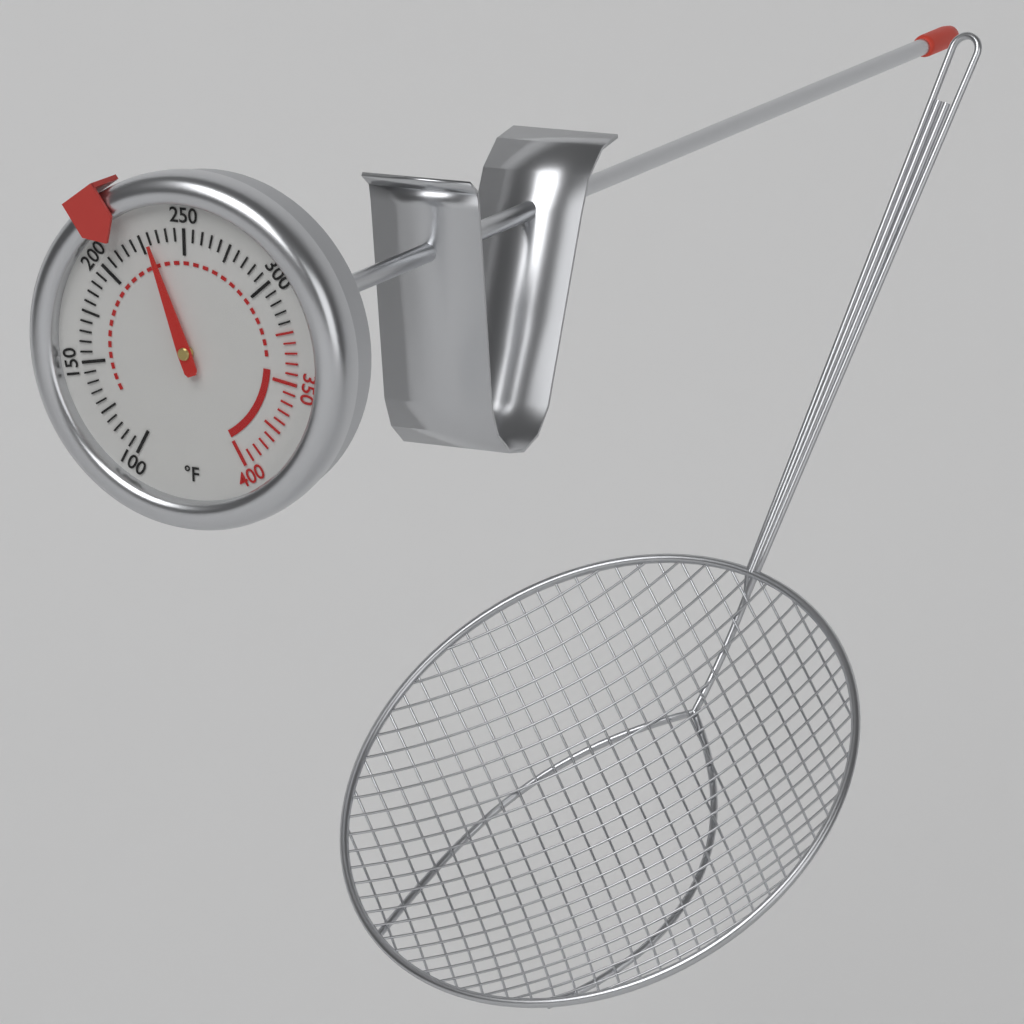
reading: 230 °F
